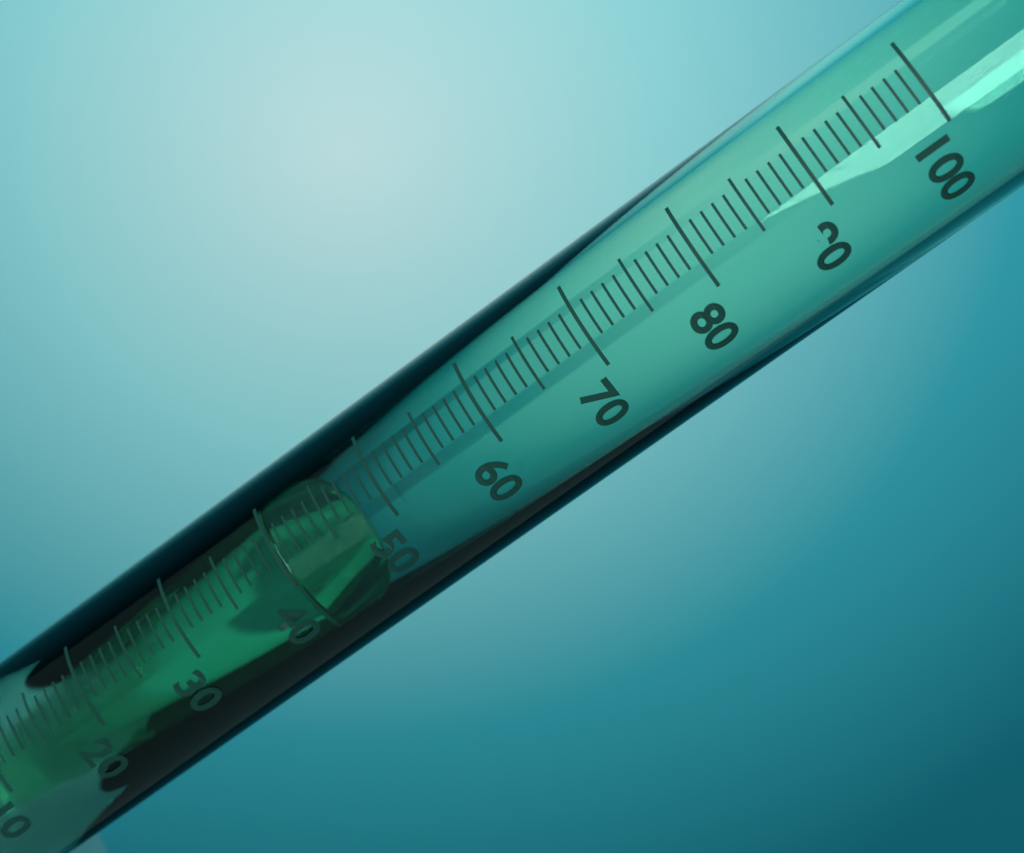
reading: 40 ml
